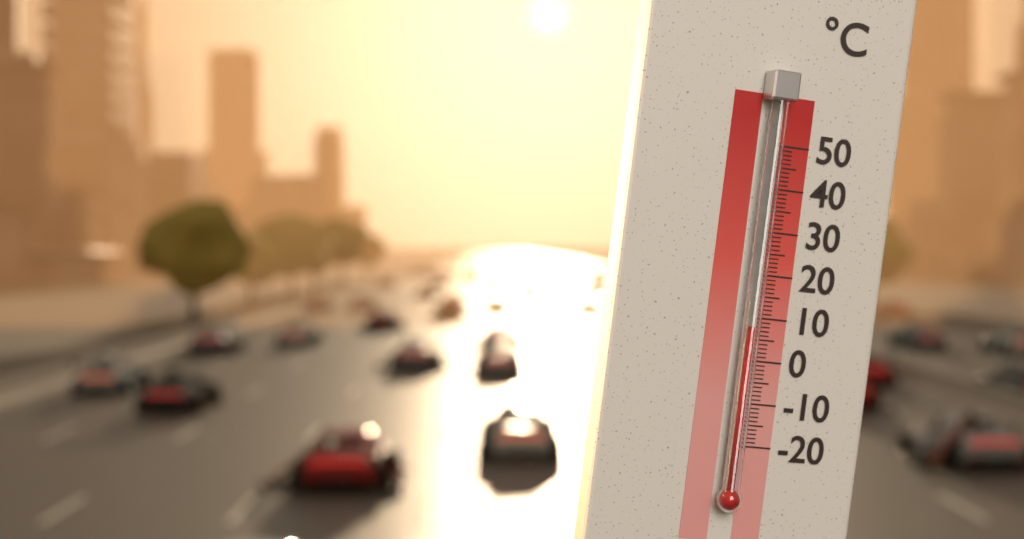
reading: 8 °C
